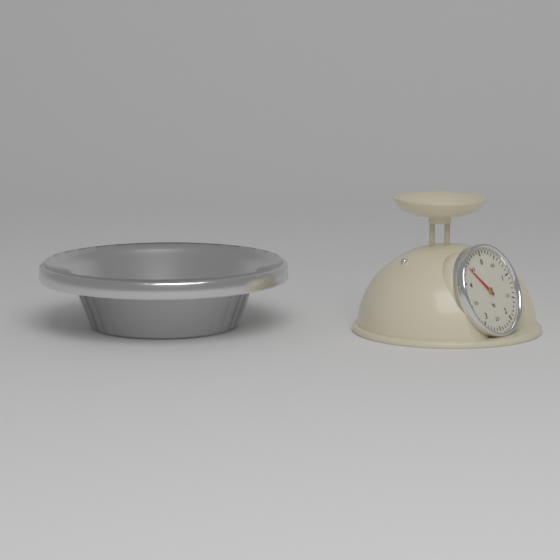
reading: 4.4 kg
